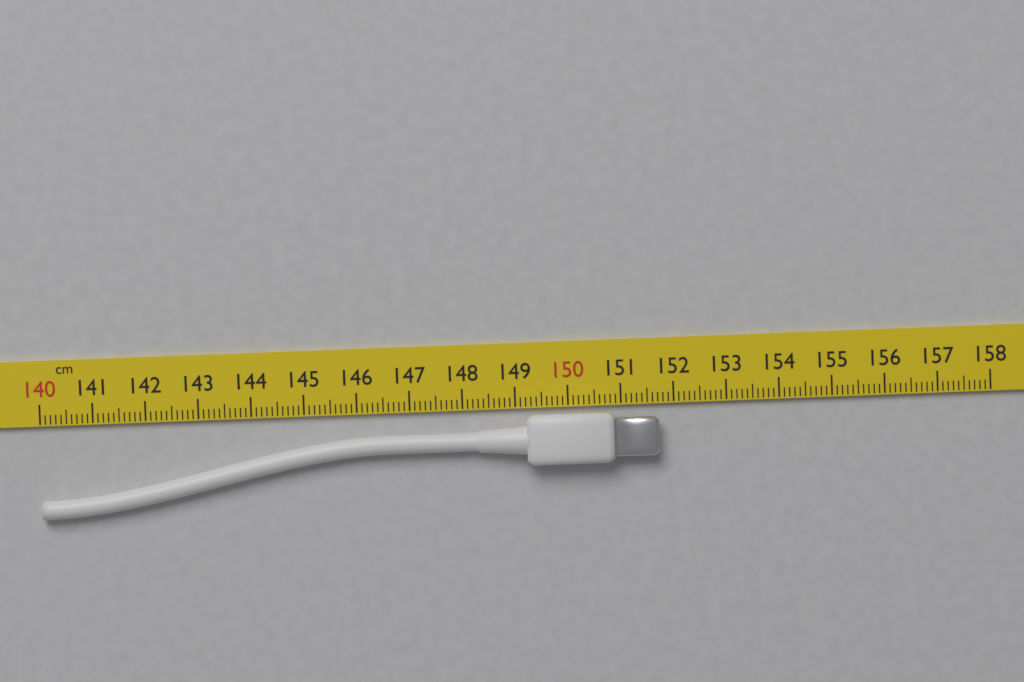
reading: 151.7 cm
